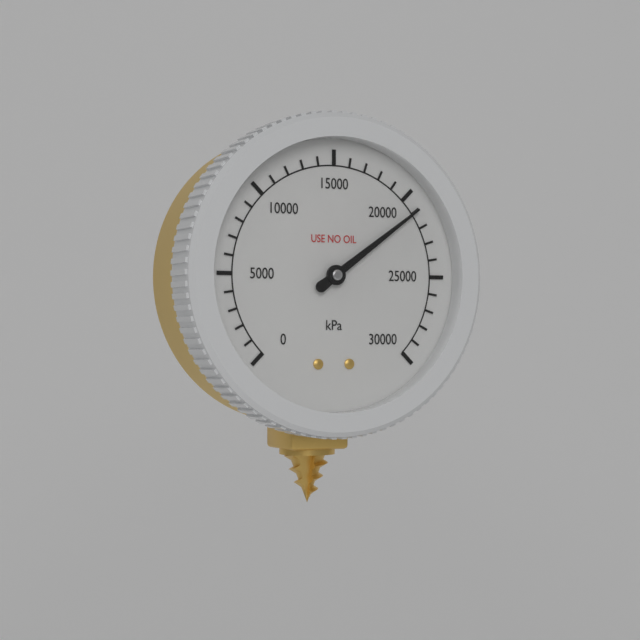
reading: 21000 kPa
